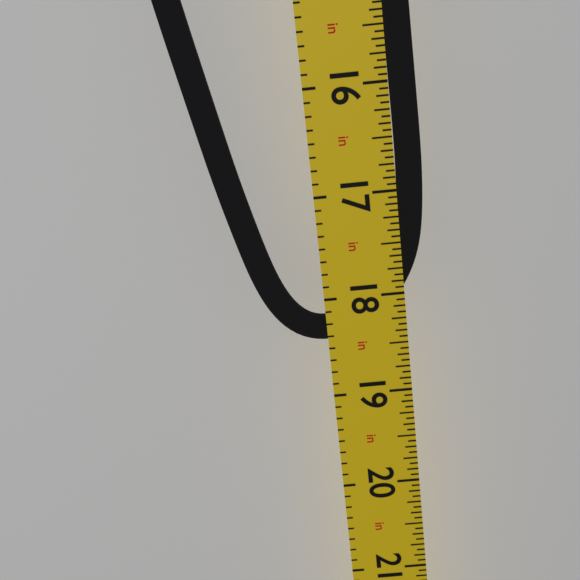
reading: 18.4375 in
